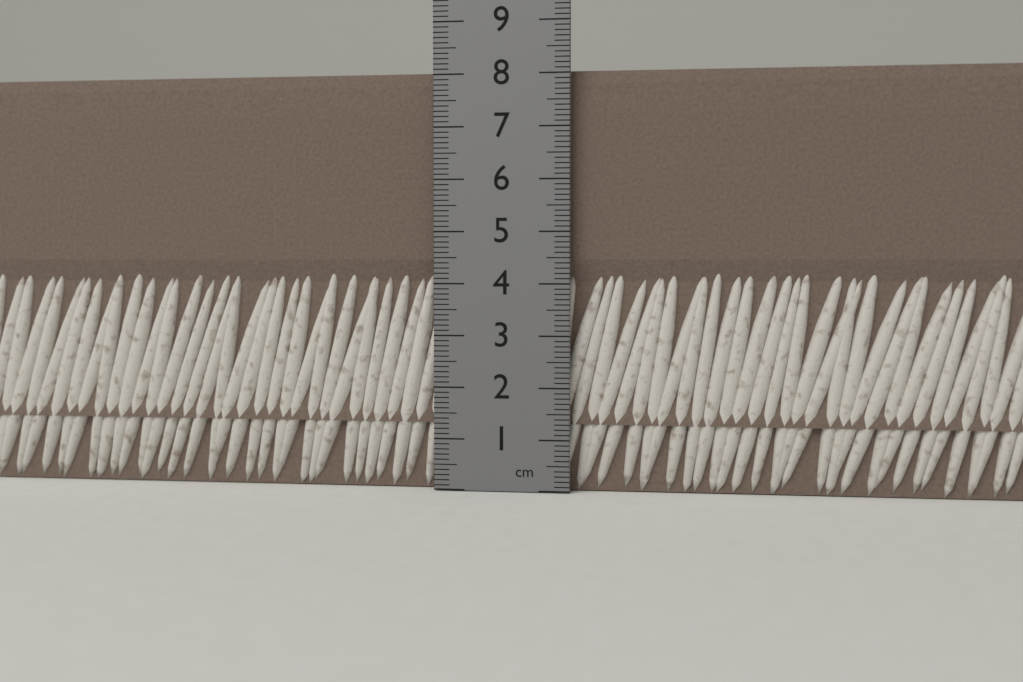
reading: 8.1 cm
